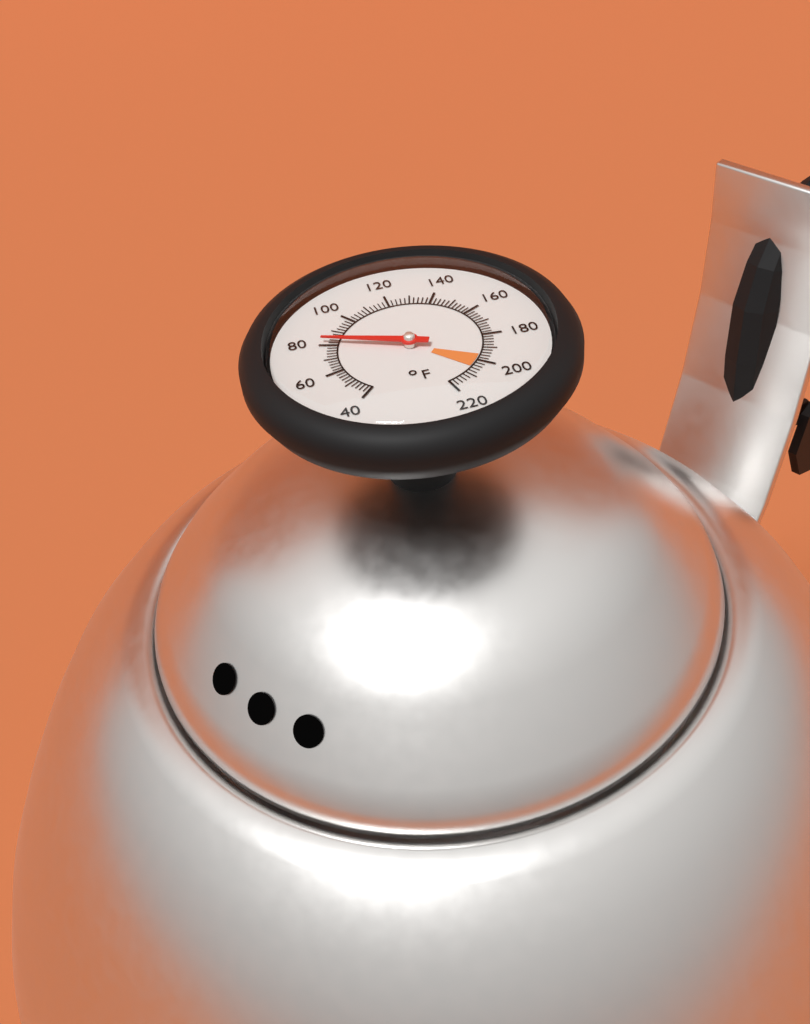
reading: 82 °F
